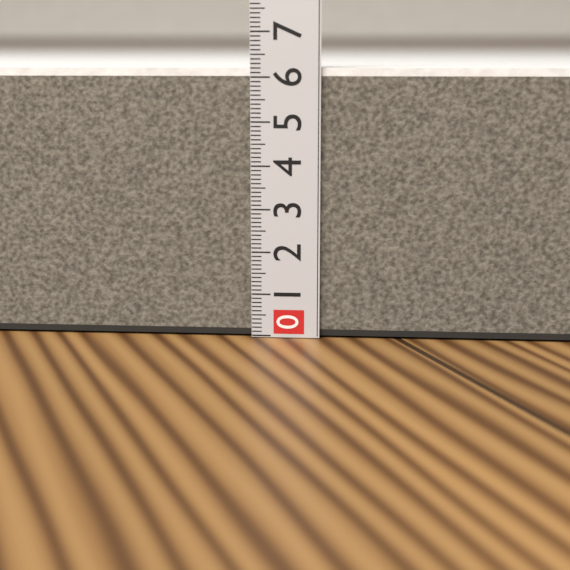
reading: 6.2 (no unit)
